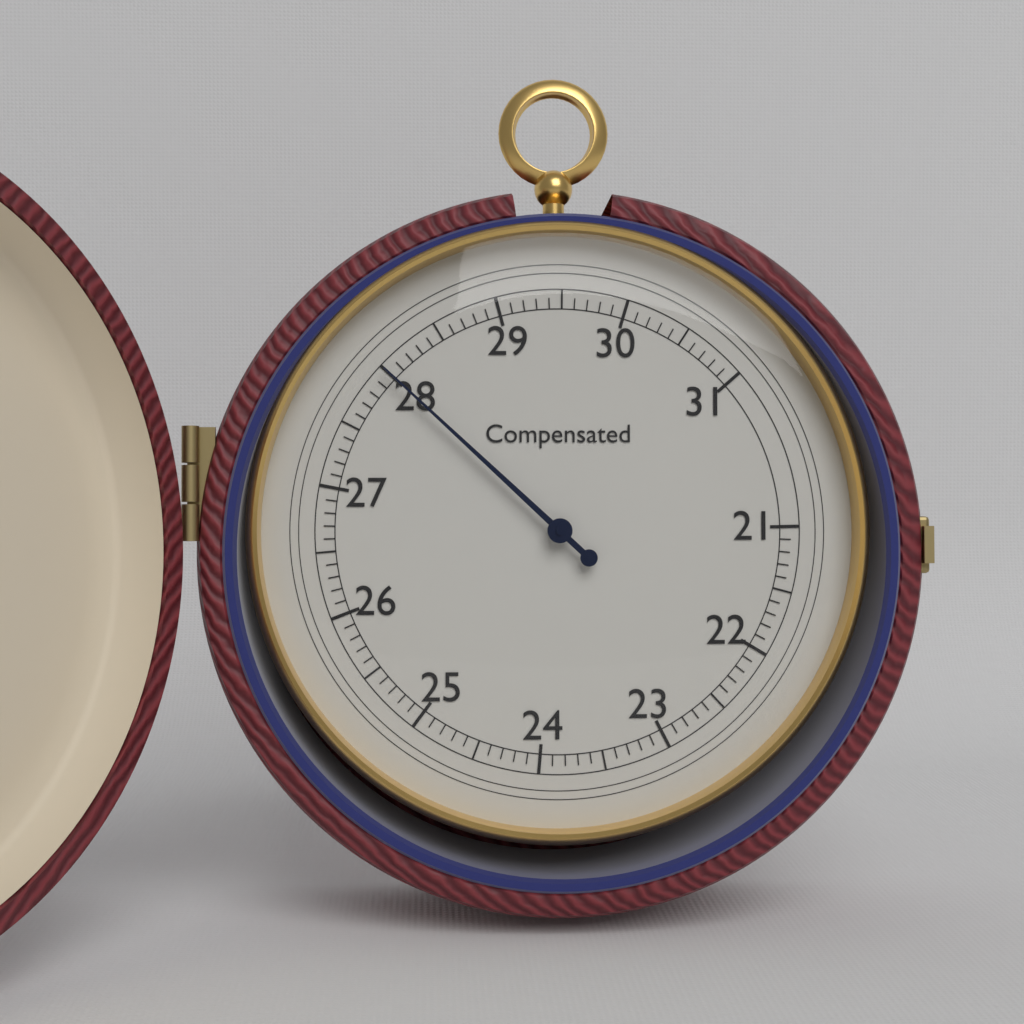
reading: 28.0 (no unit)
